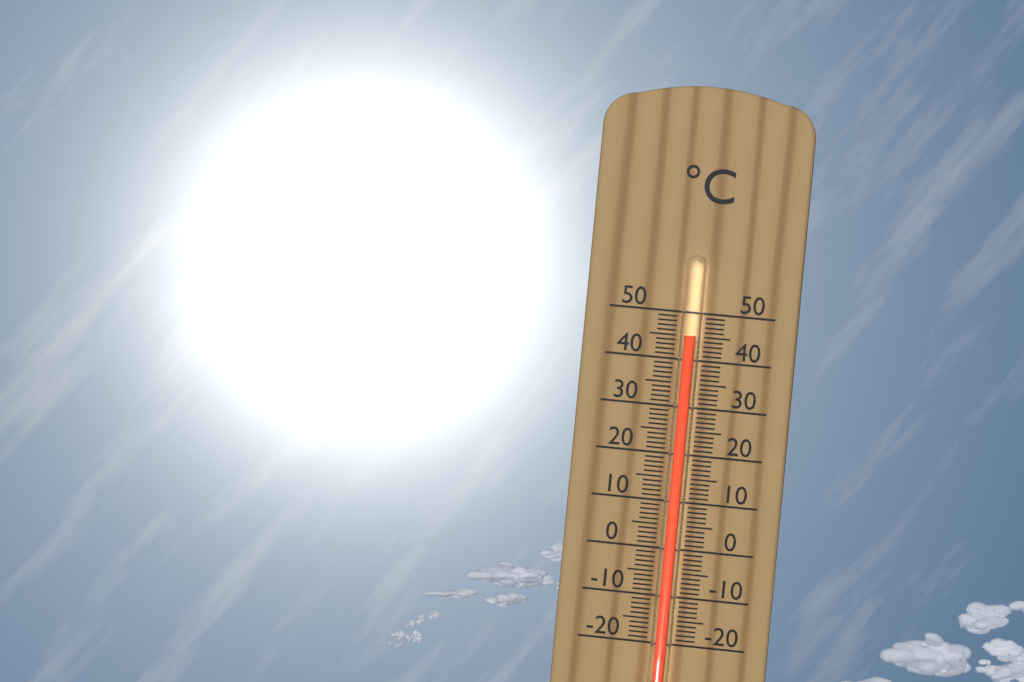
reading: 45 °C
